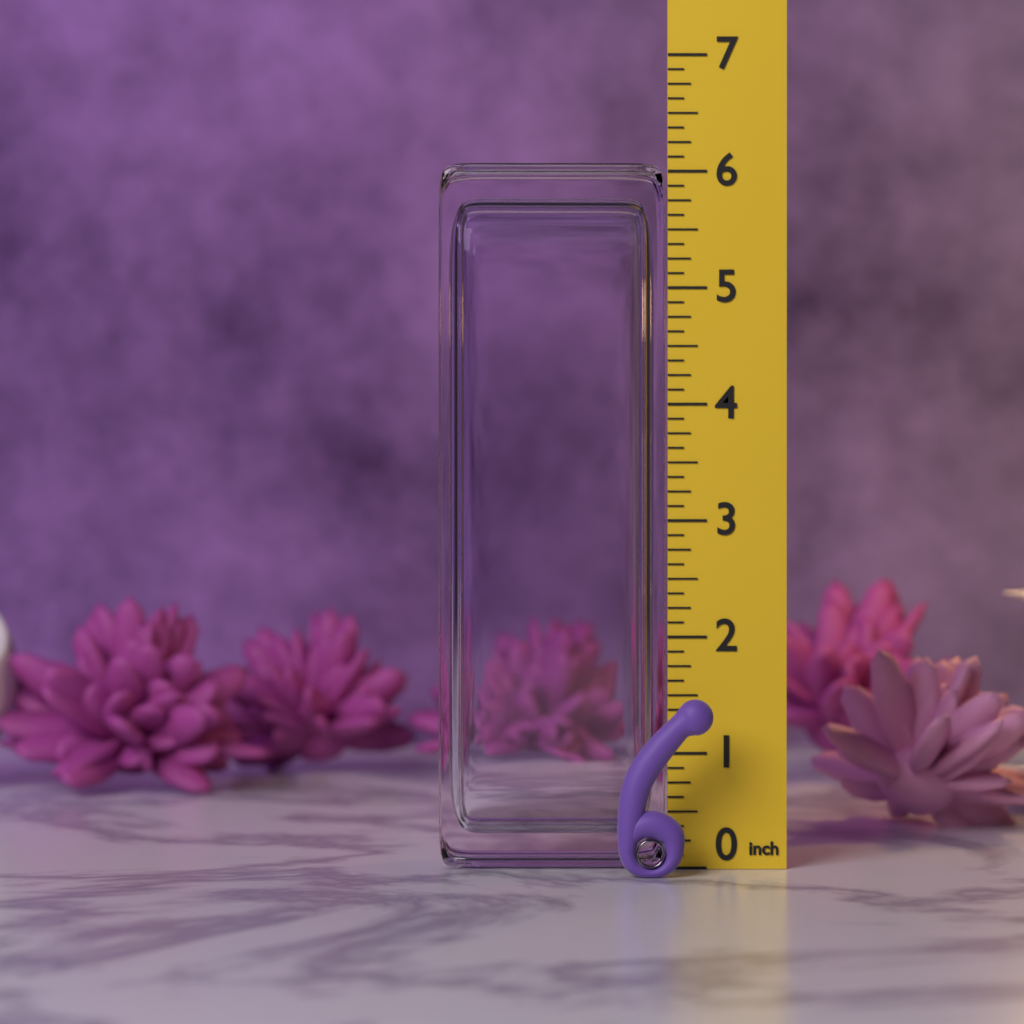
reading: 1.500 in
